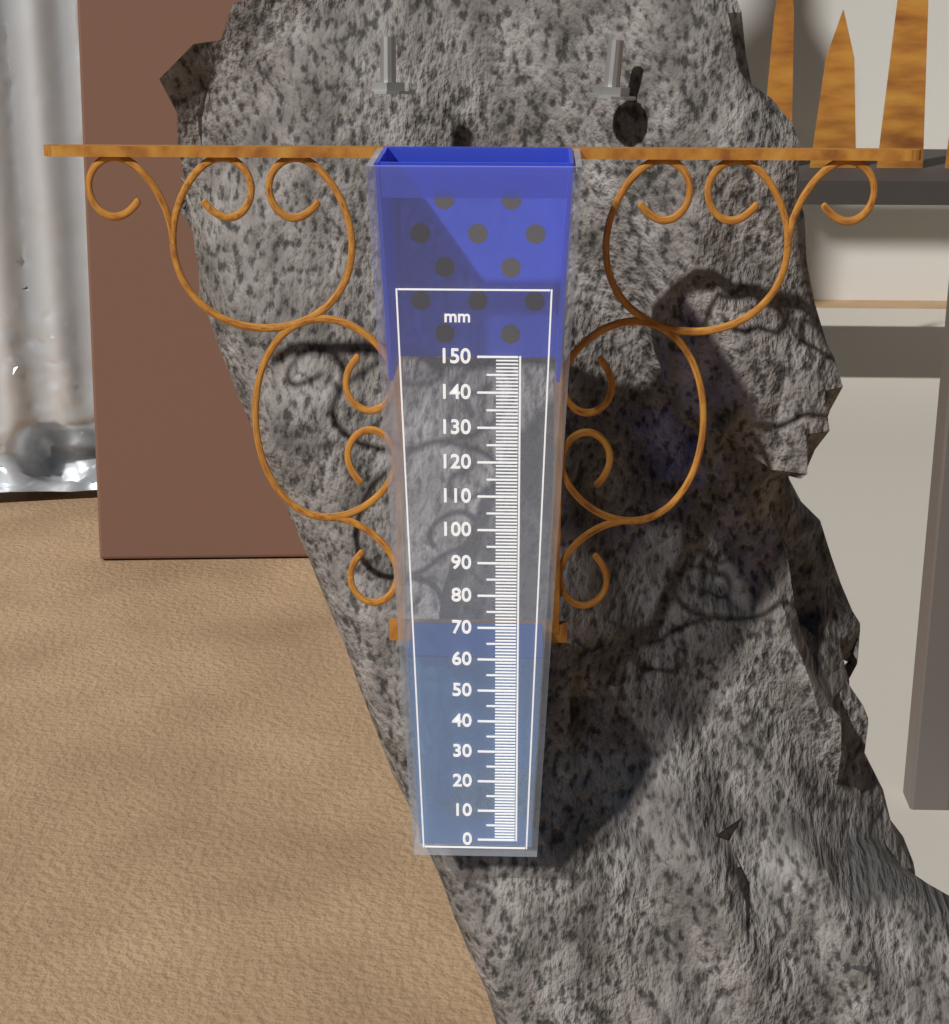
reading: 60 mm
